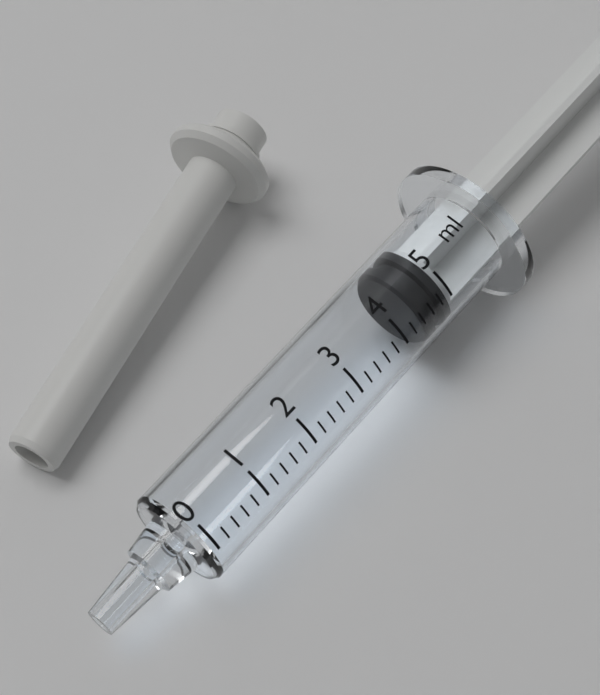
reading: 4.4 ml
